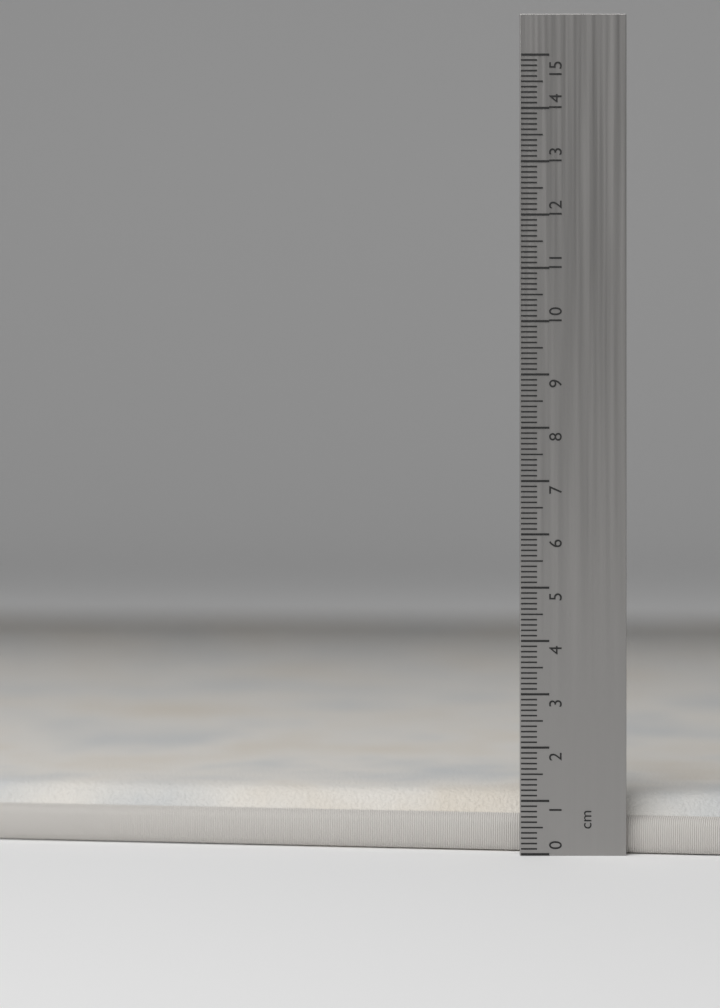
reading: 1.1 cm
